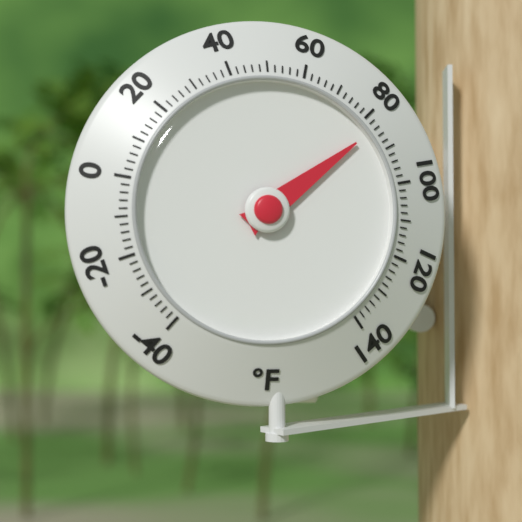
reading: 84 °F
